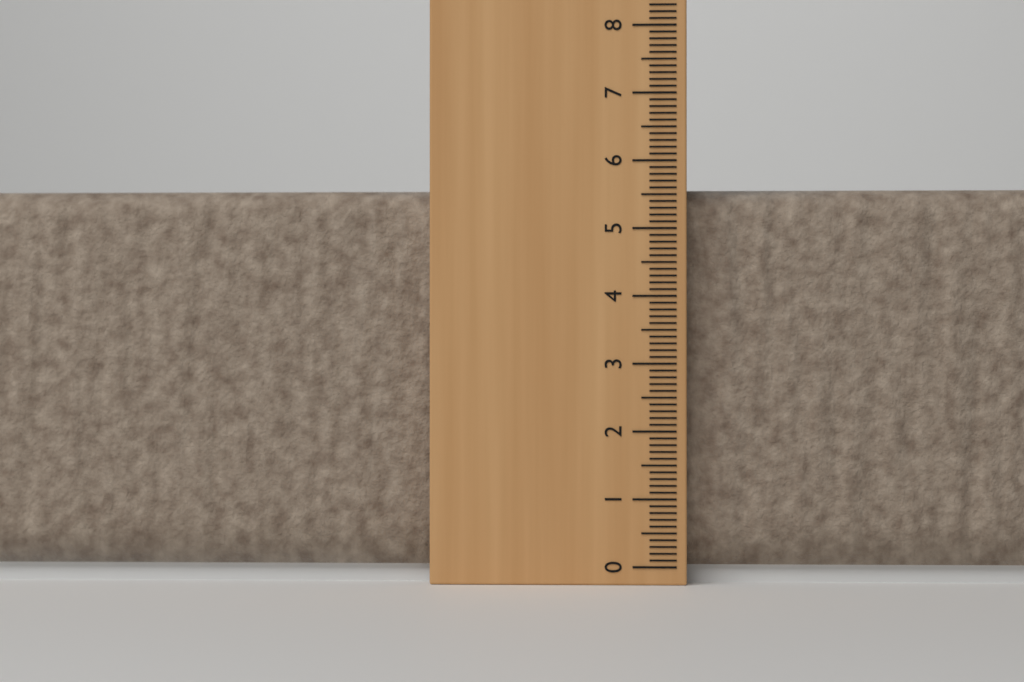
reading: 5.6 cm
